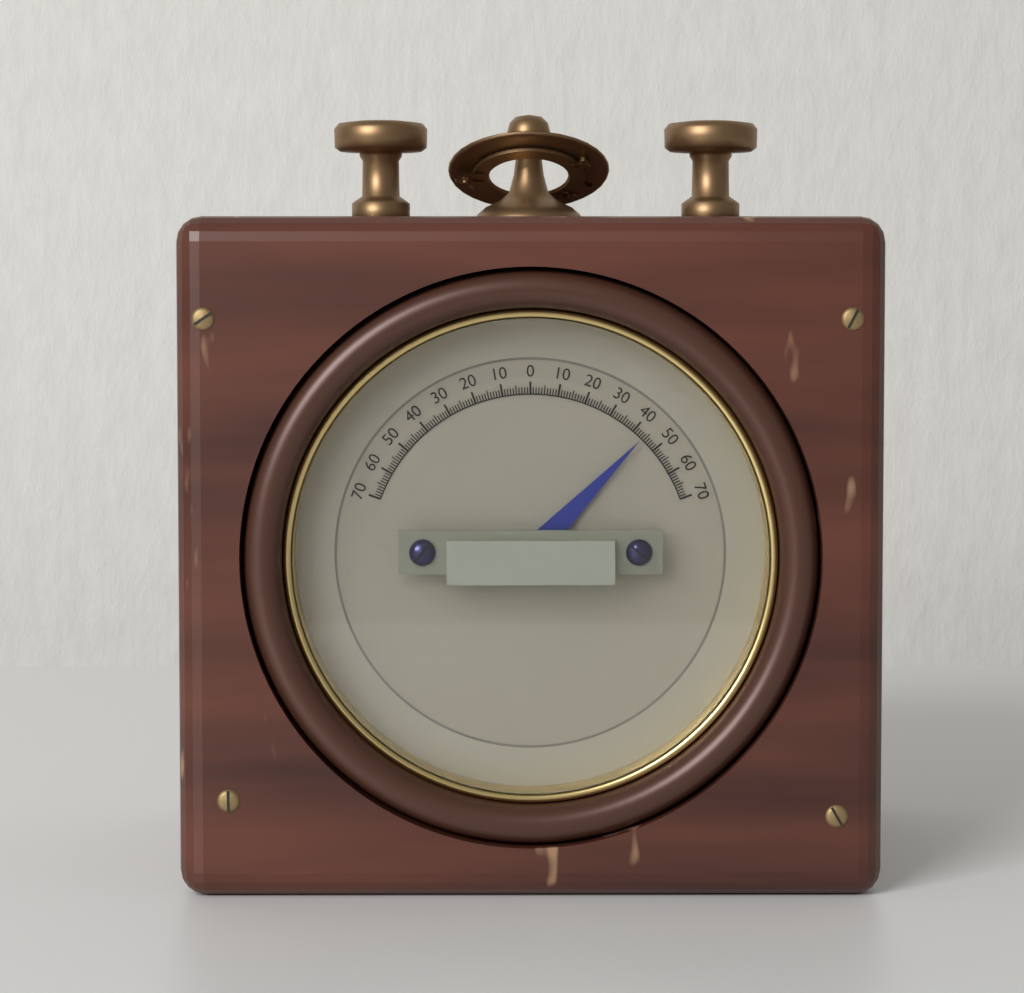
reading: 44 (no unit)
